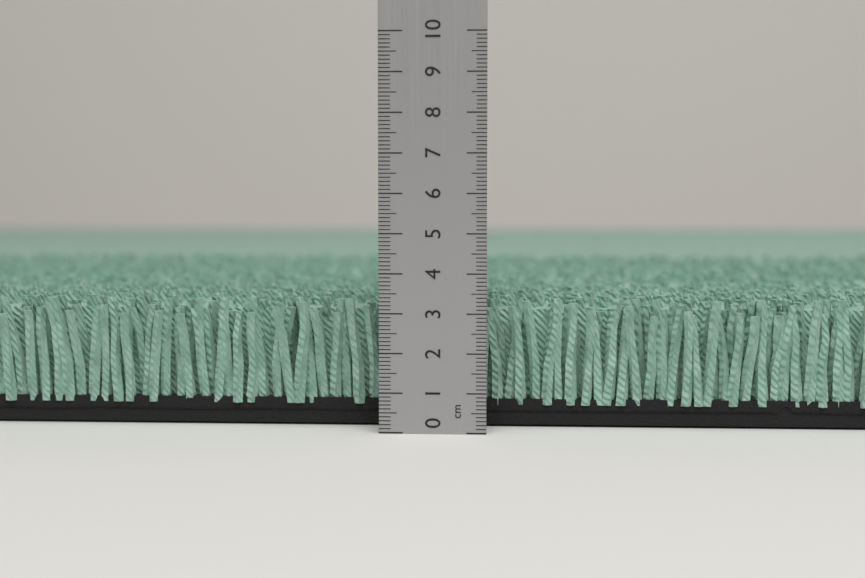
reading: 3.3 cm
